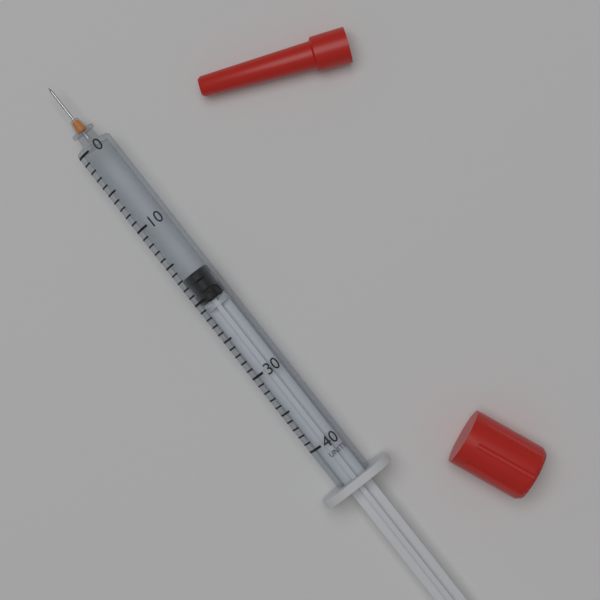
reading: 17 units
